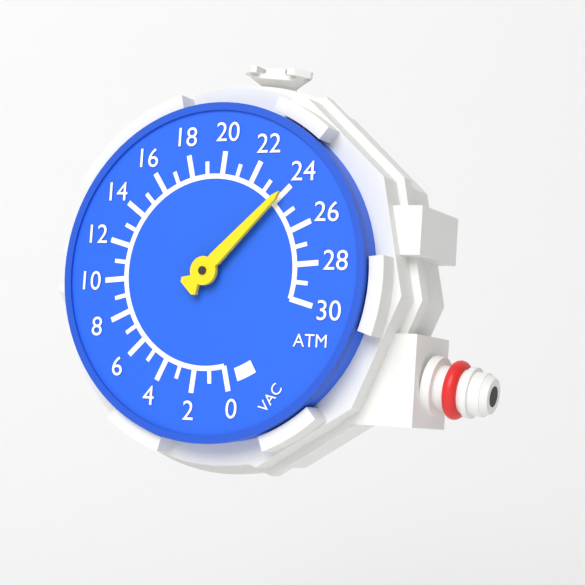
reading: 24 ATM
